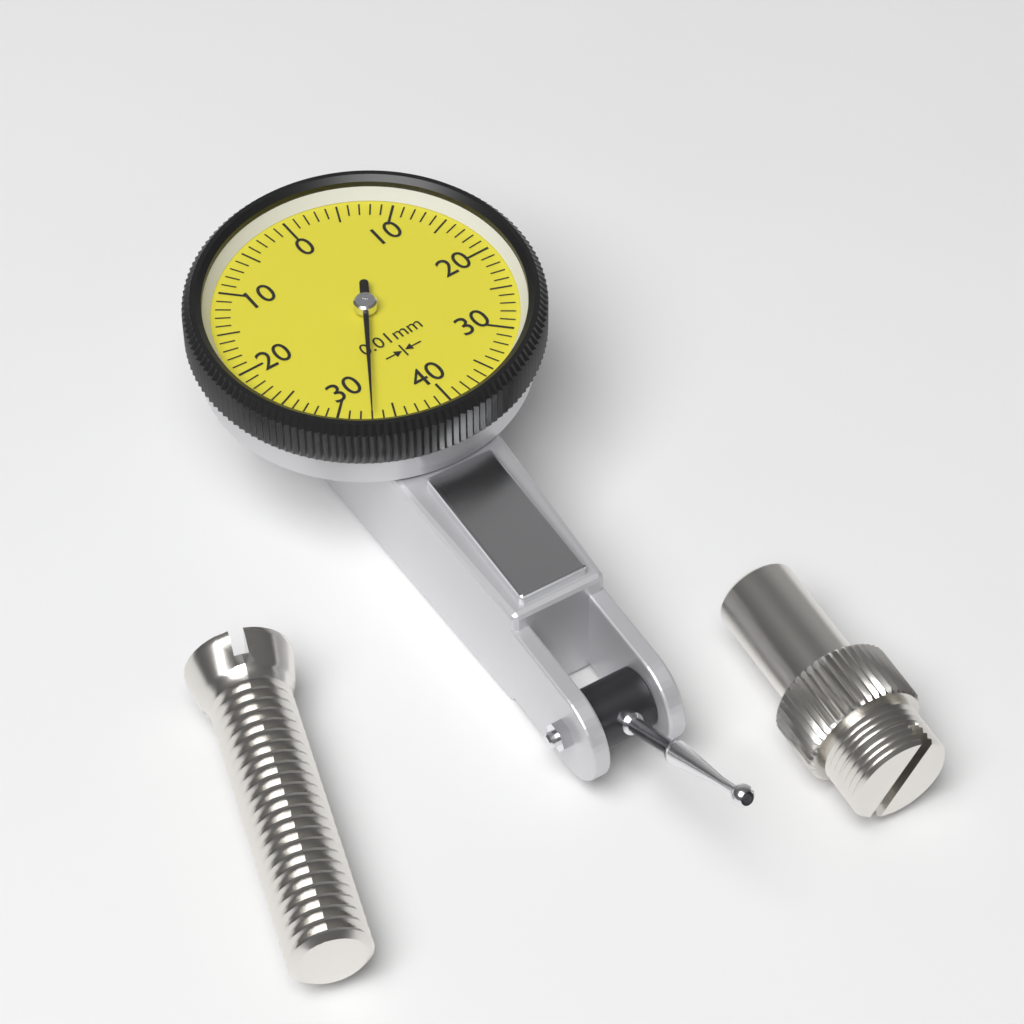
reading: 0.33 mm
